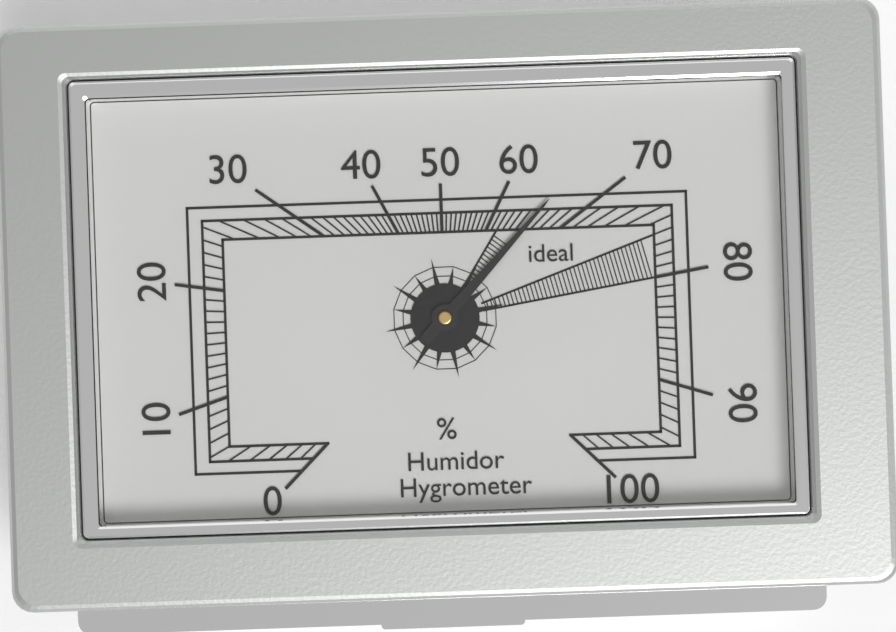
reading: 66 %
